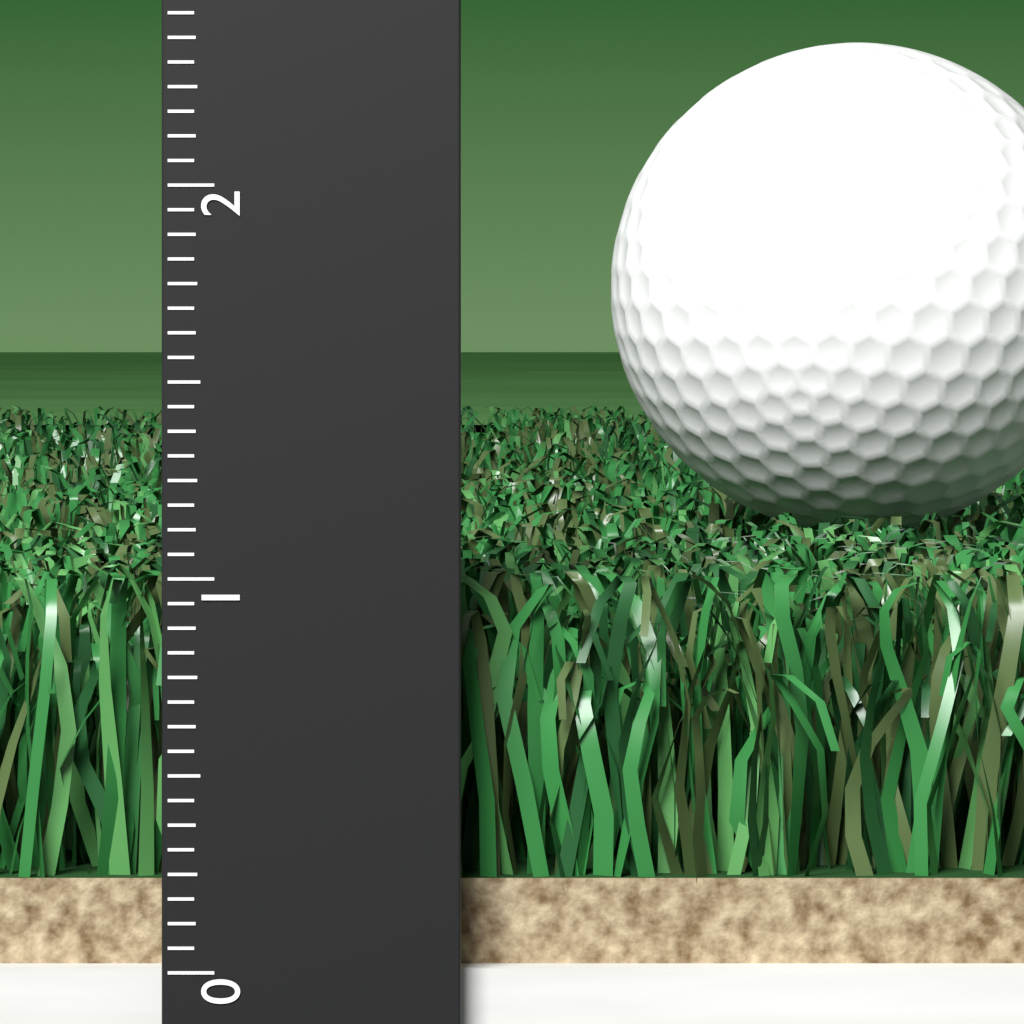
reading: 1.0000 (no unit)
